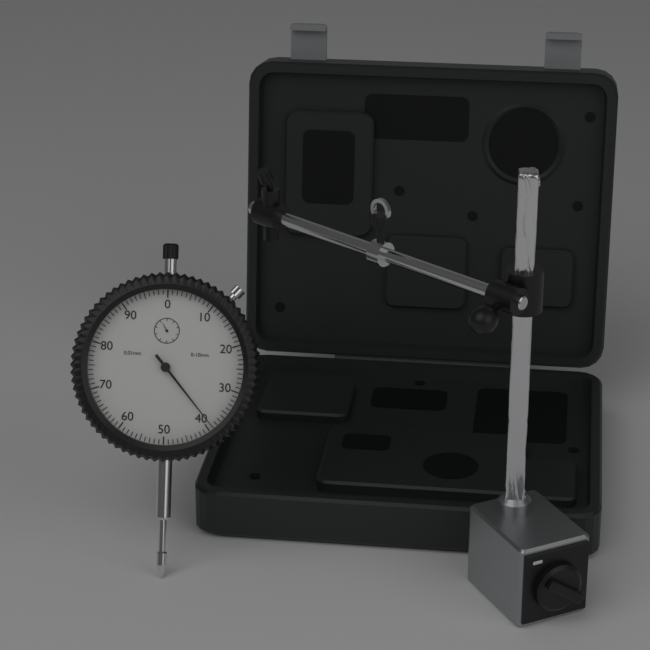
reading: 0.39 mm
